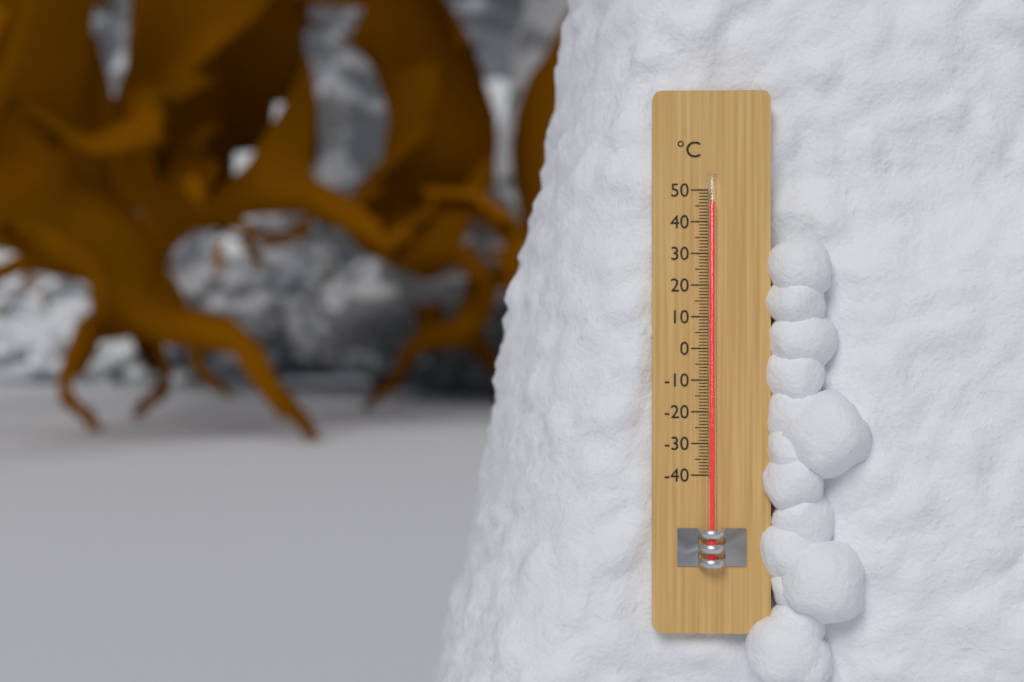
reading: 46 °C
